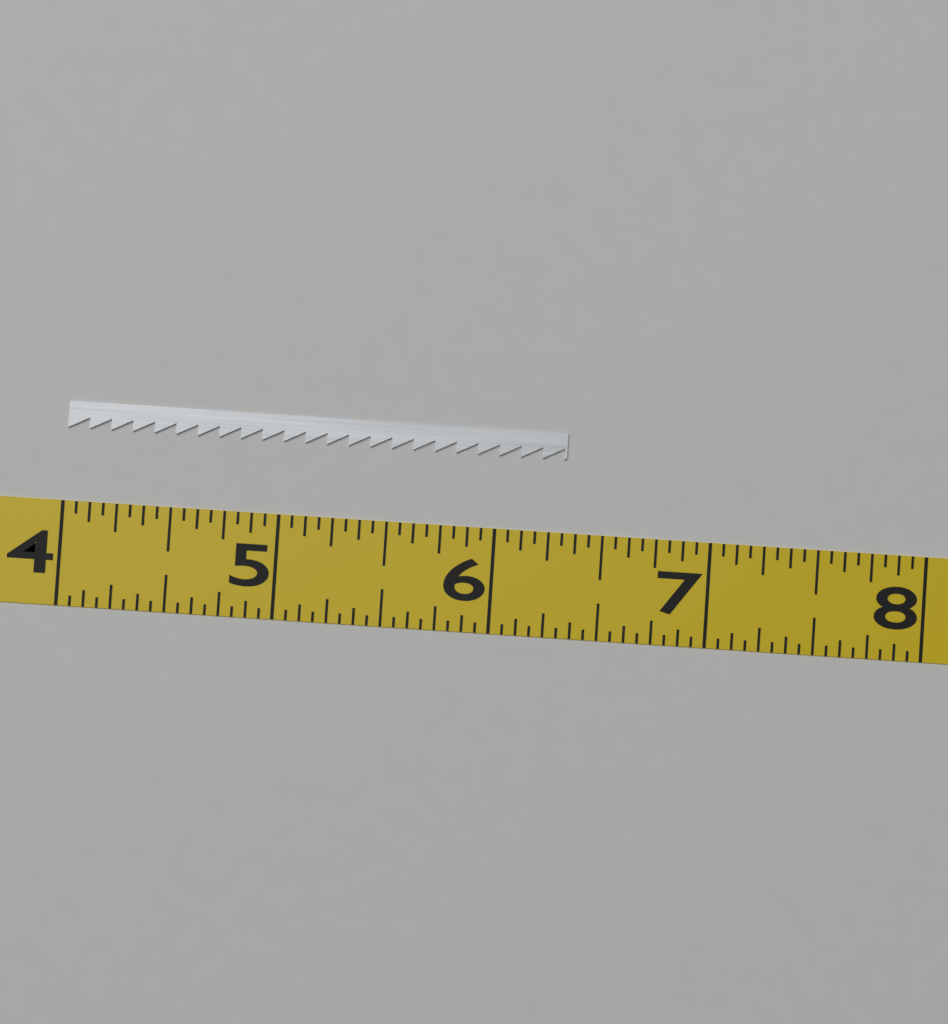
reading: 6.3125 (no unit)
